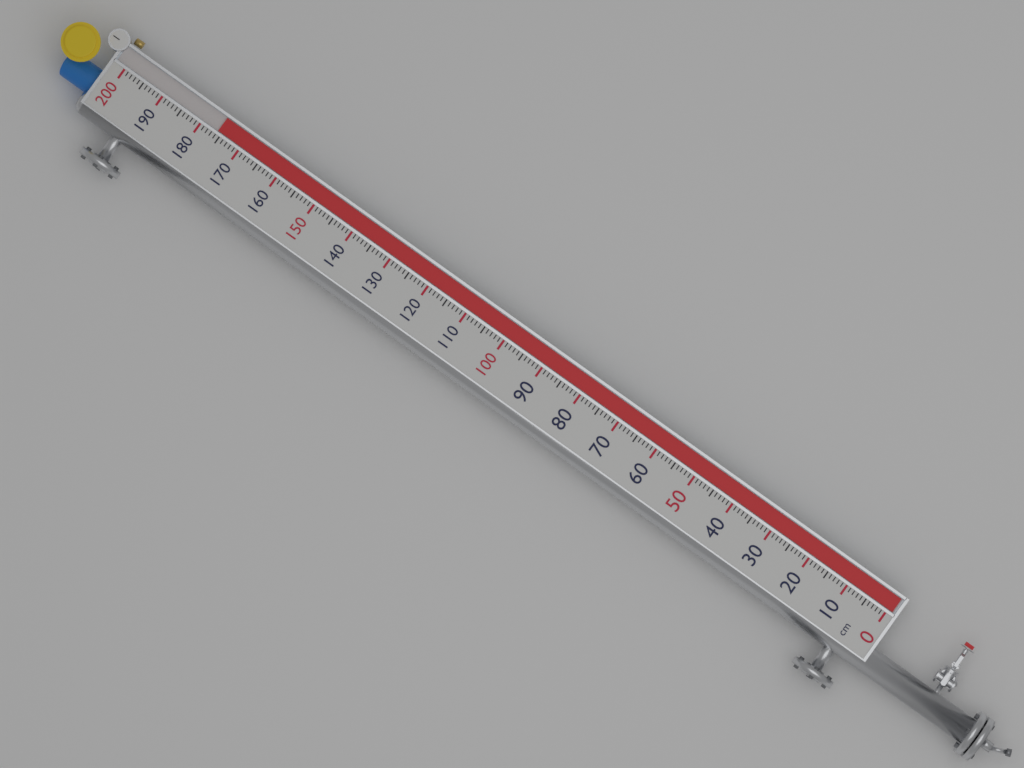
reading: 176 cm
